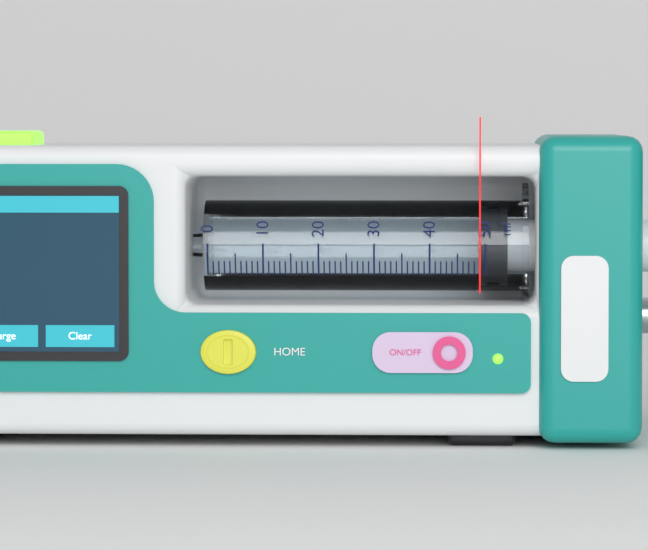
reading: 49 ml
